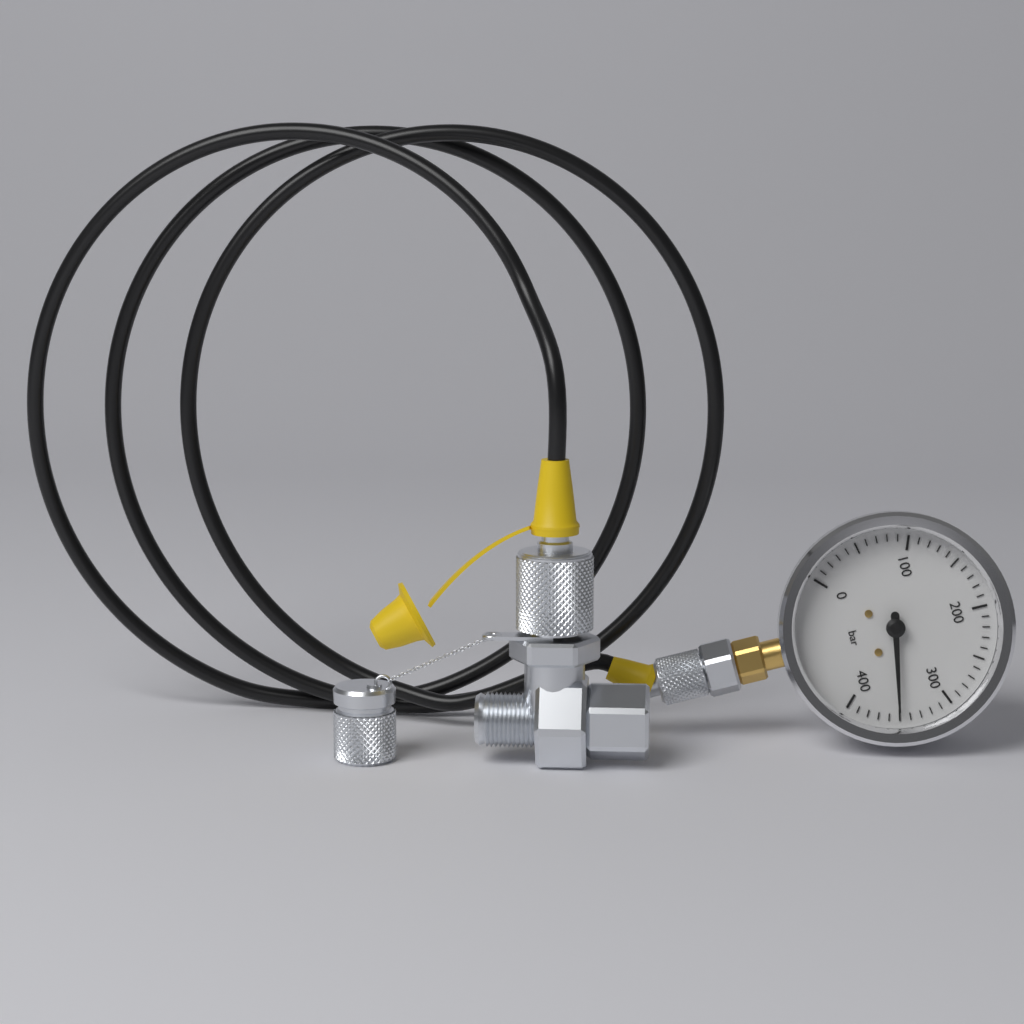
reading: 350 bar
